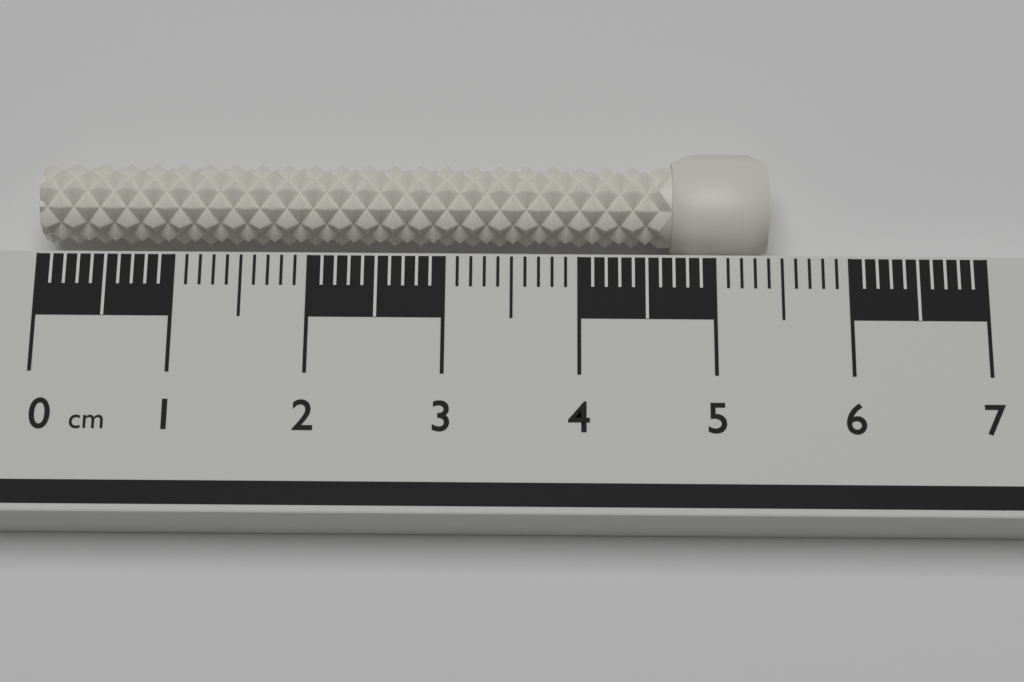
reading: 5.4 cm
